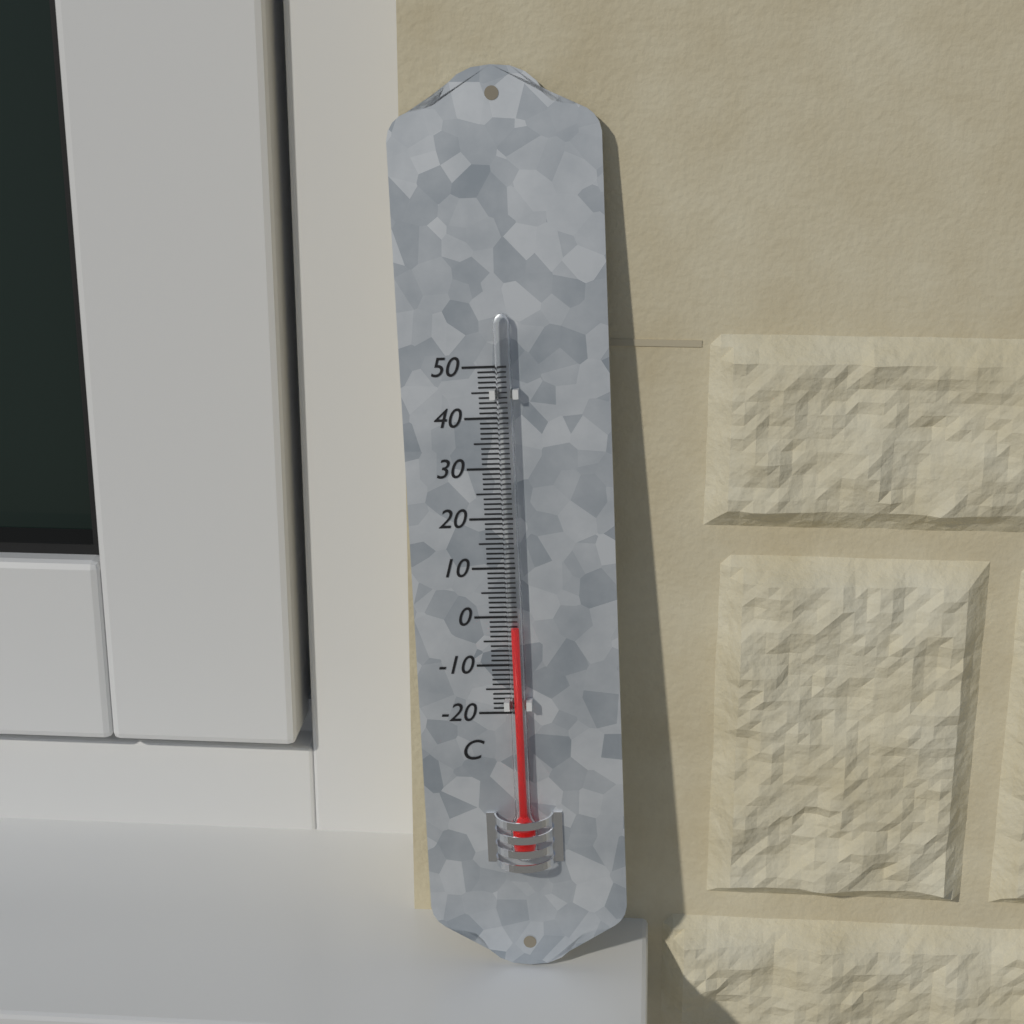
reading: -2 °C
